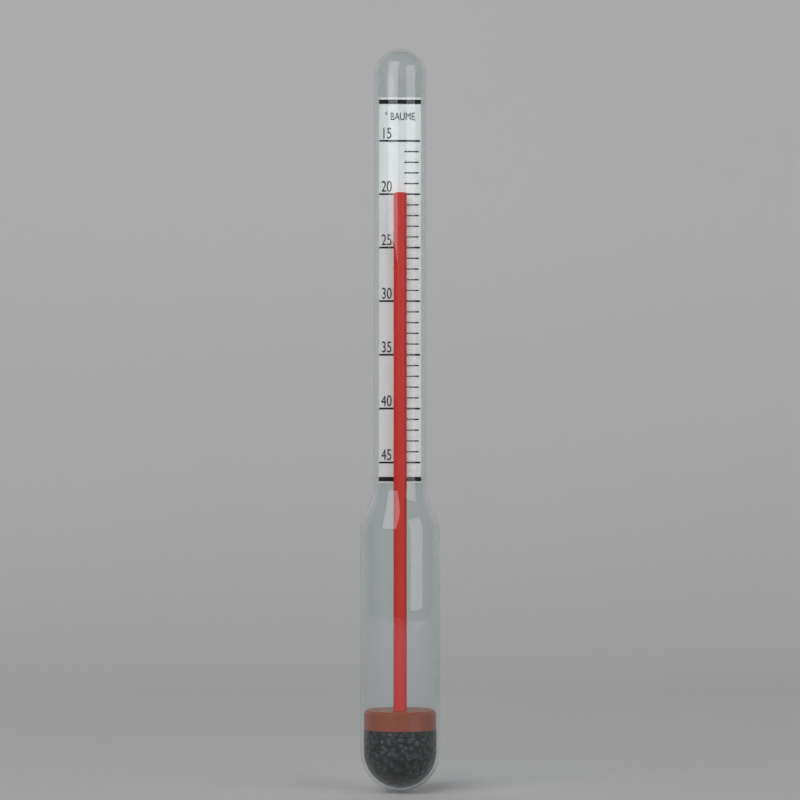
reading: 20 °Baumé
